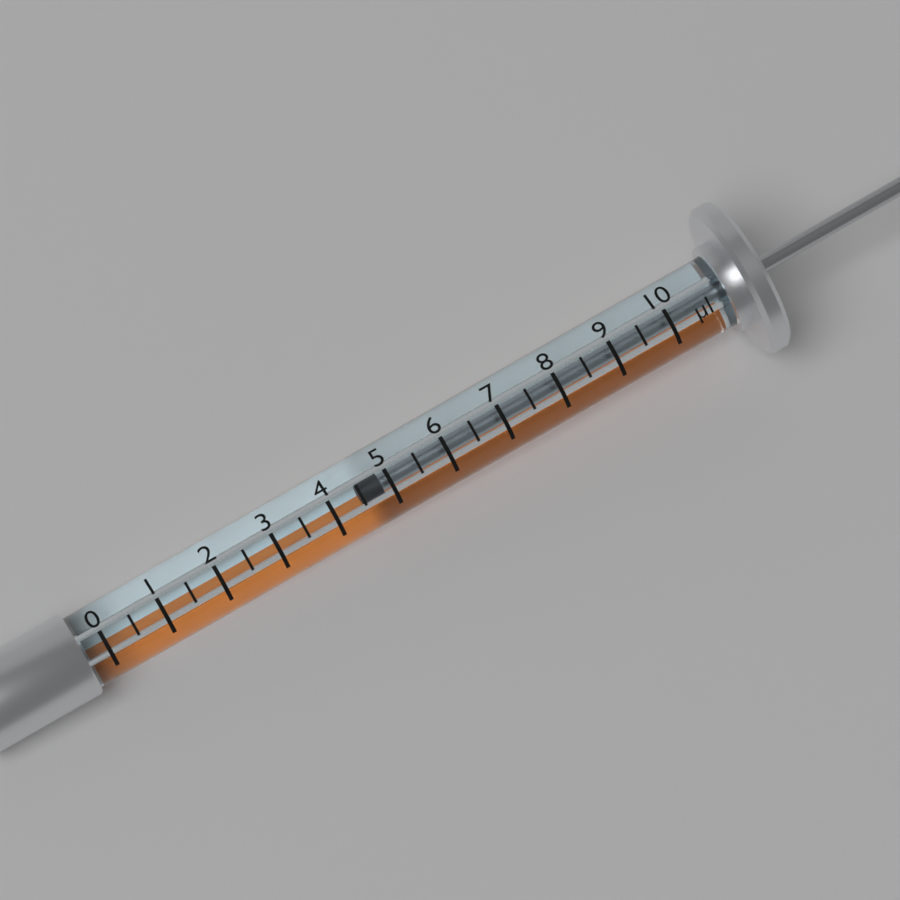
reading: 4.5 µl
